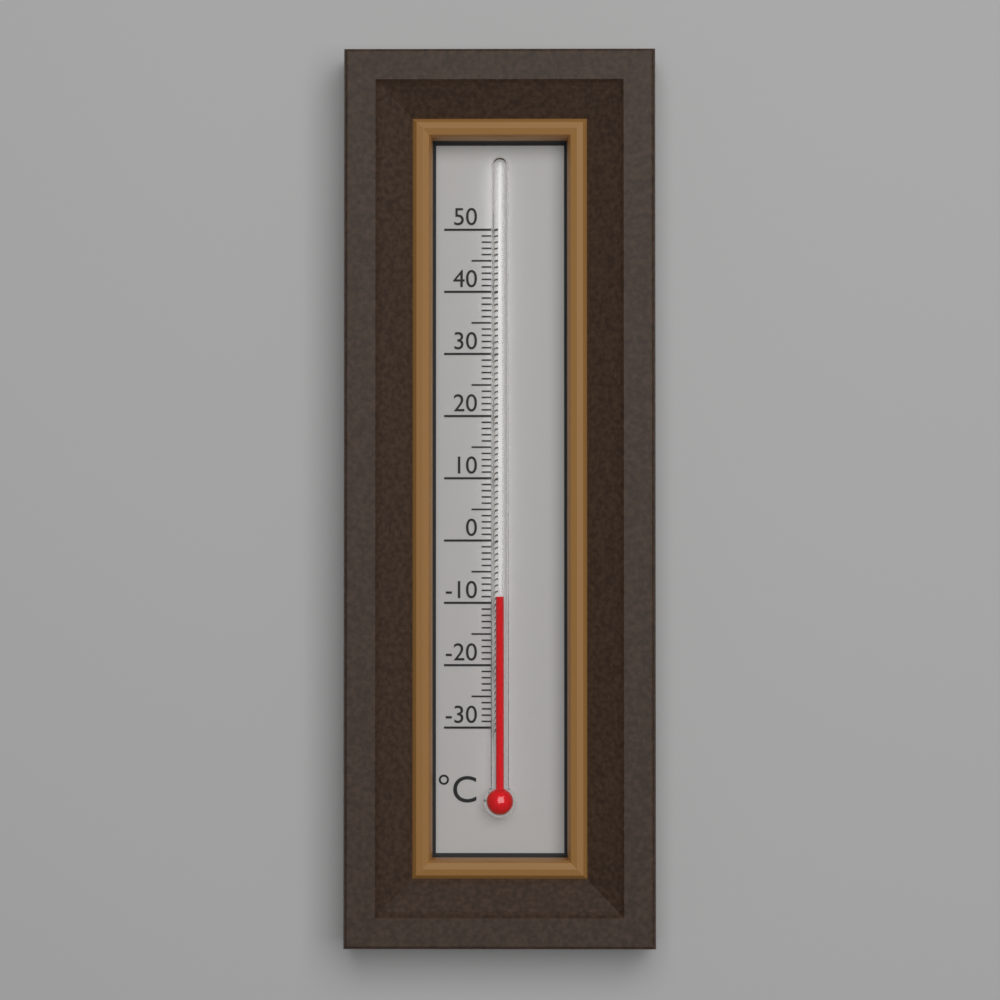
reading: -9 °C
